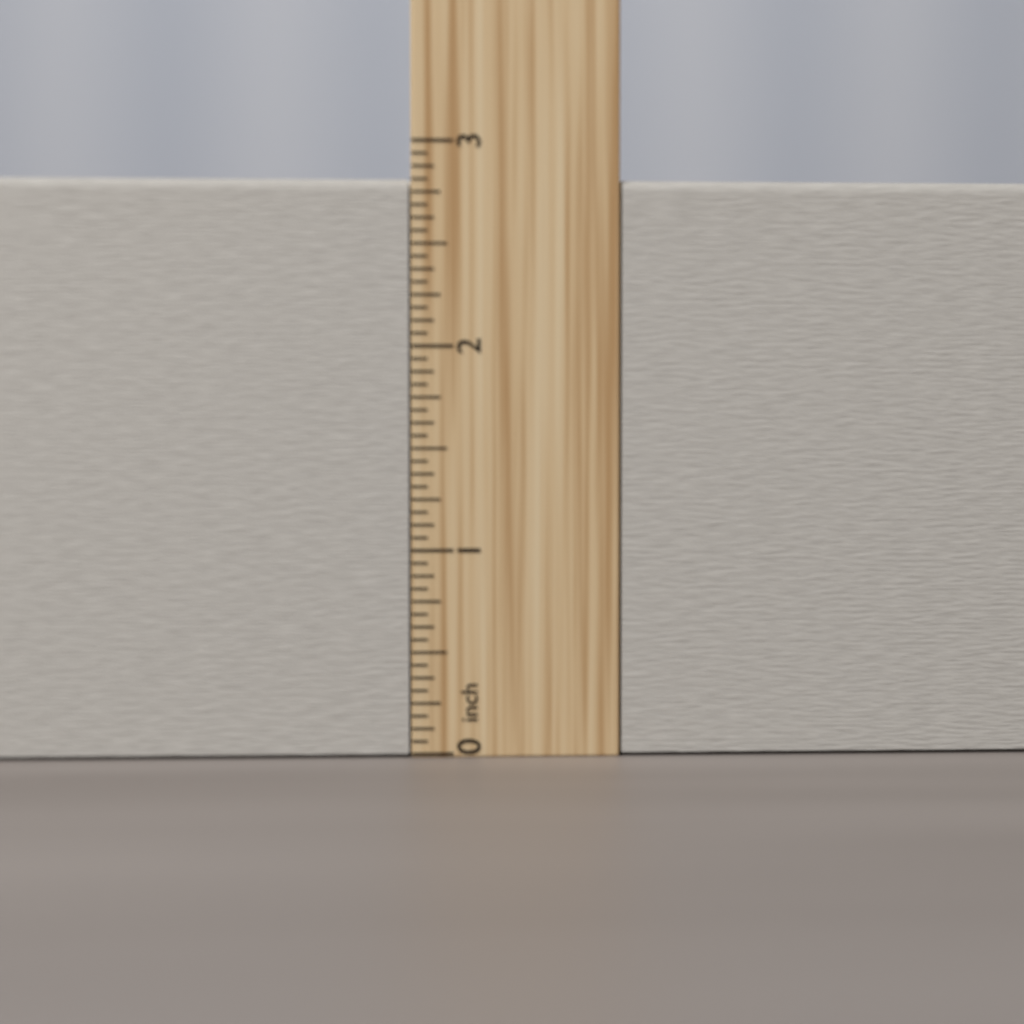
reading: 2.8125 inch
